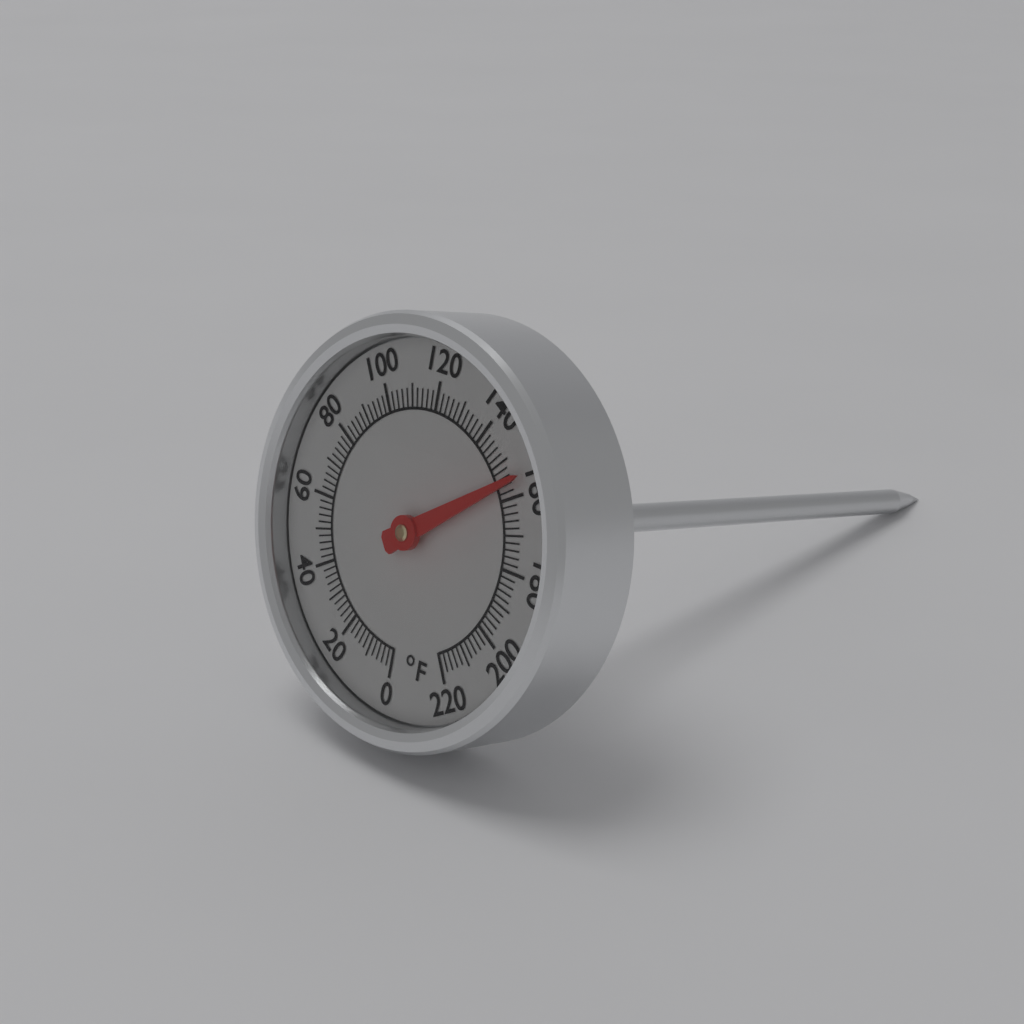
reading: 156 °F
